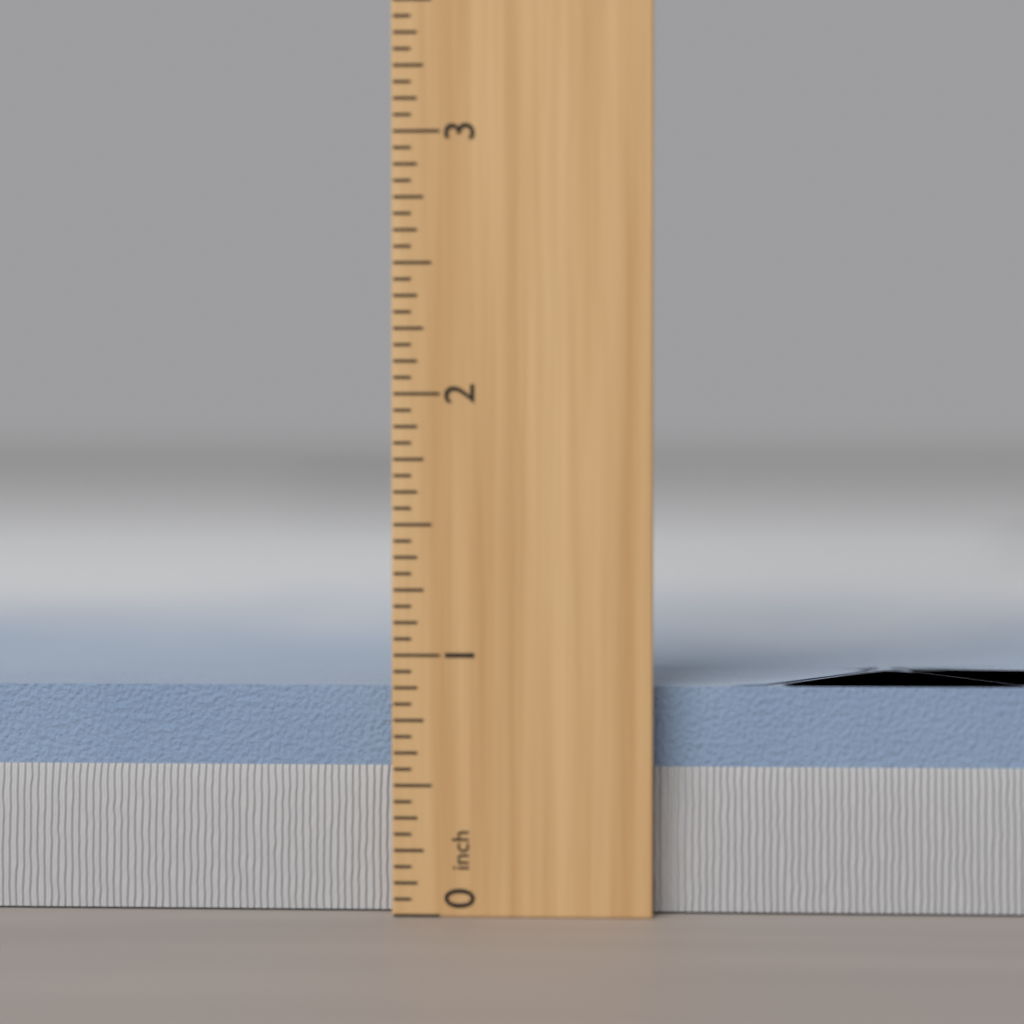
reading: 0.8750 inch
